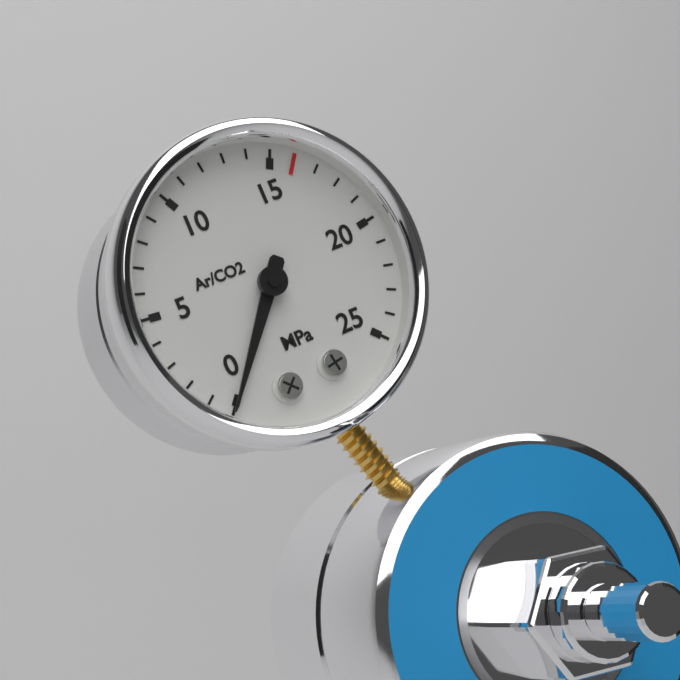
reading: 0 MPa
